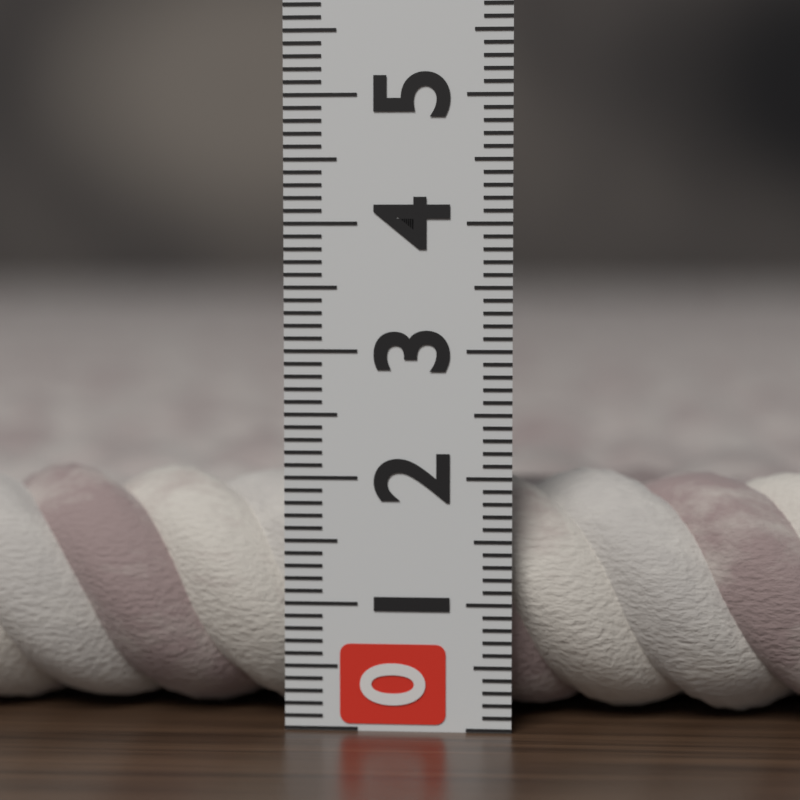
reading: 2.0 (no unit)
